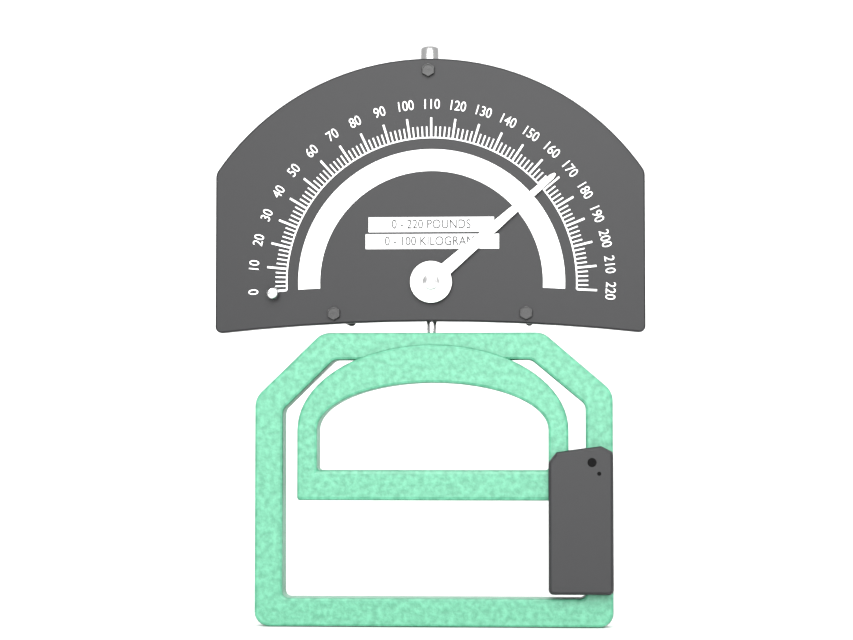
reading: 168 lb
